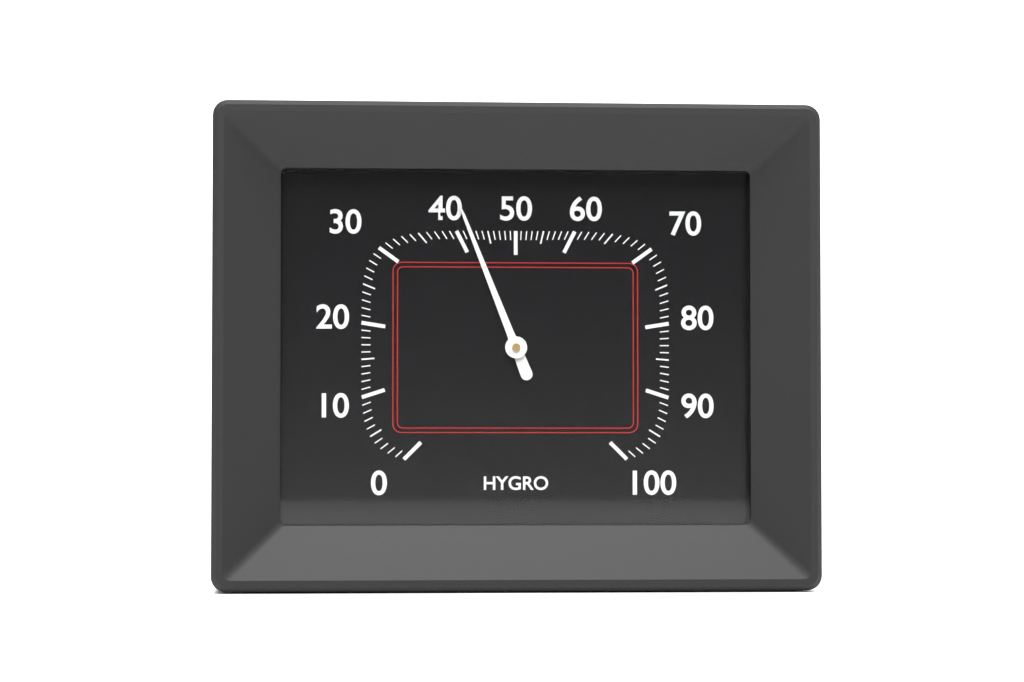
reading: 42 %
